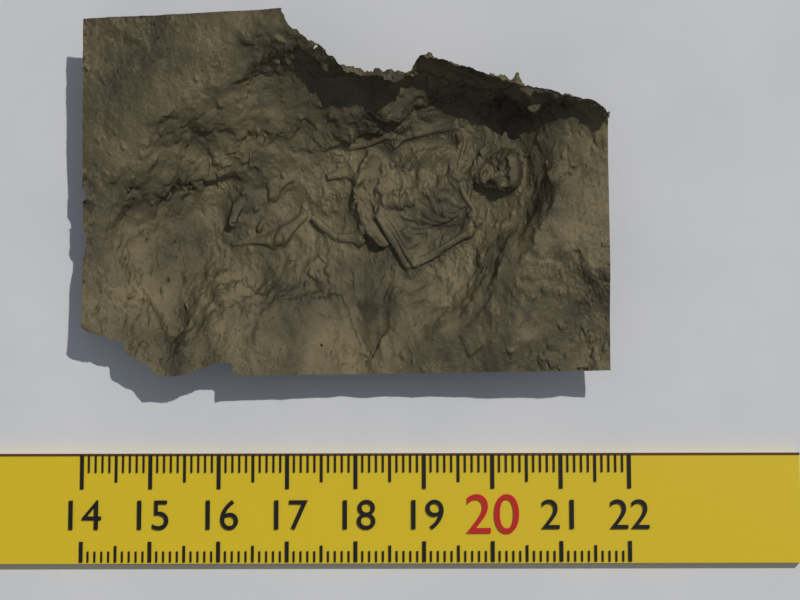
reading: 21.7 (no unit)
